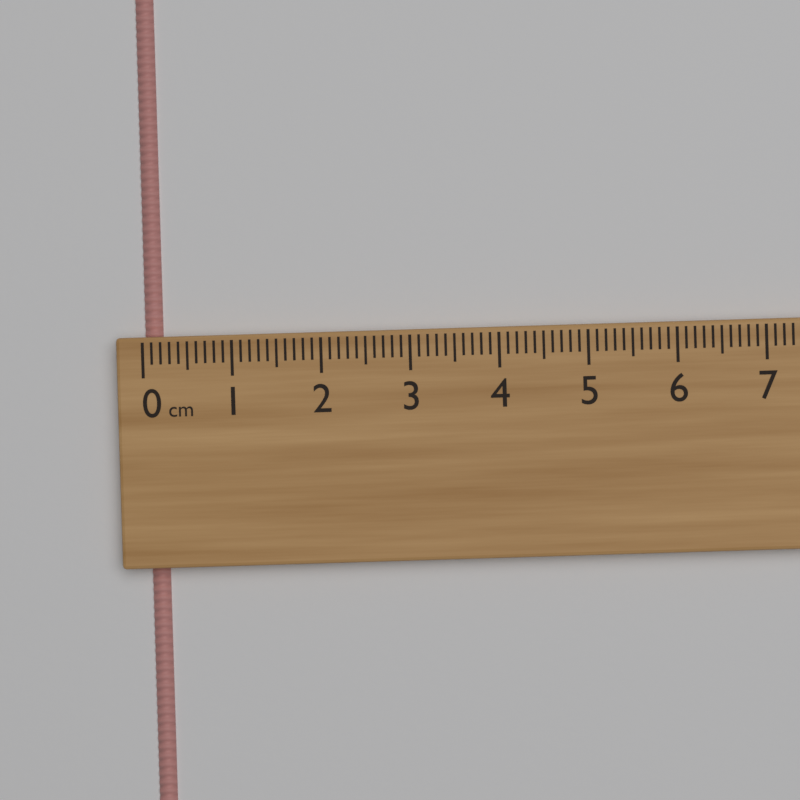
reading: 0.2 cm
